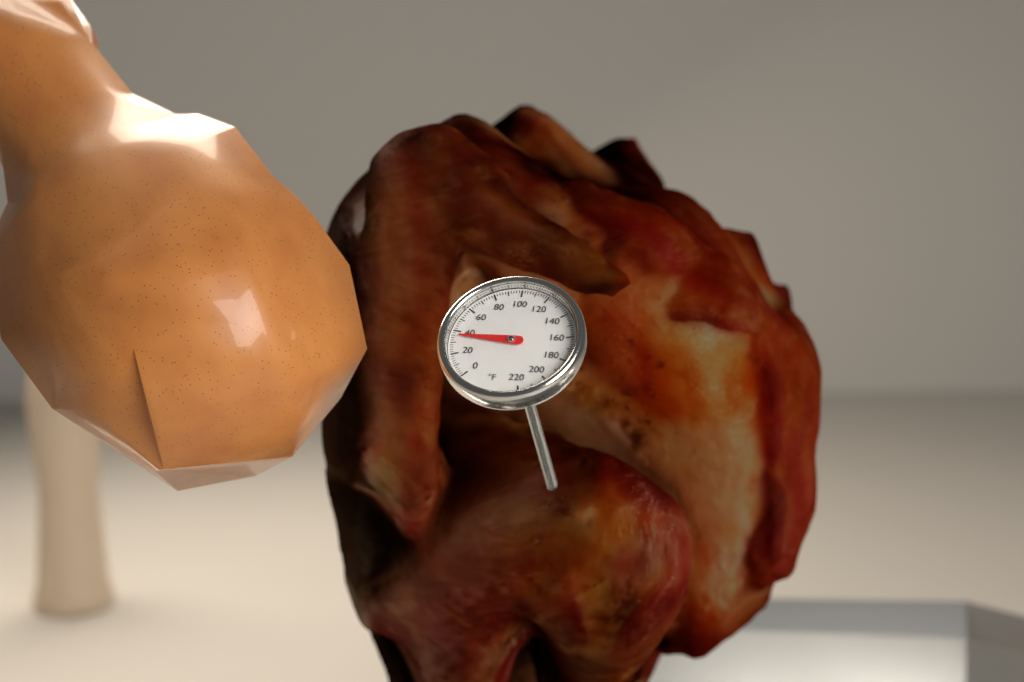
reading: 36 °F
